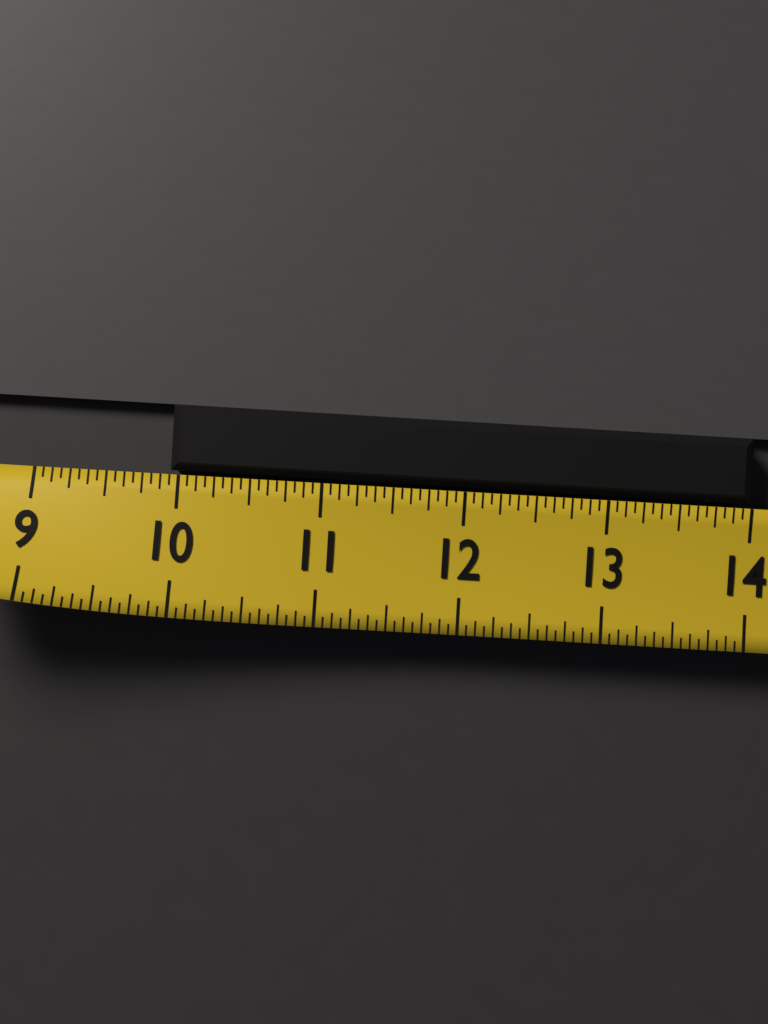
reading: 9.9375 (no unit)
